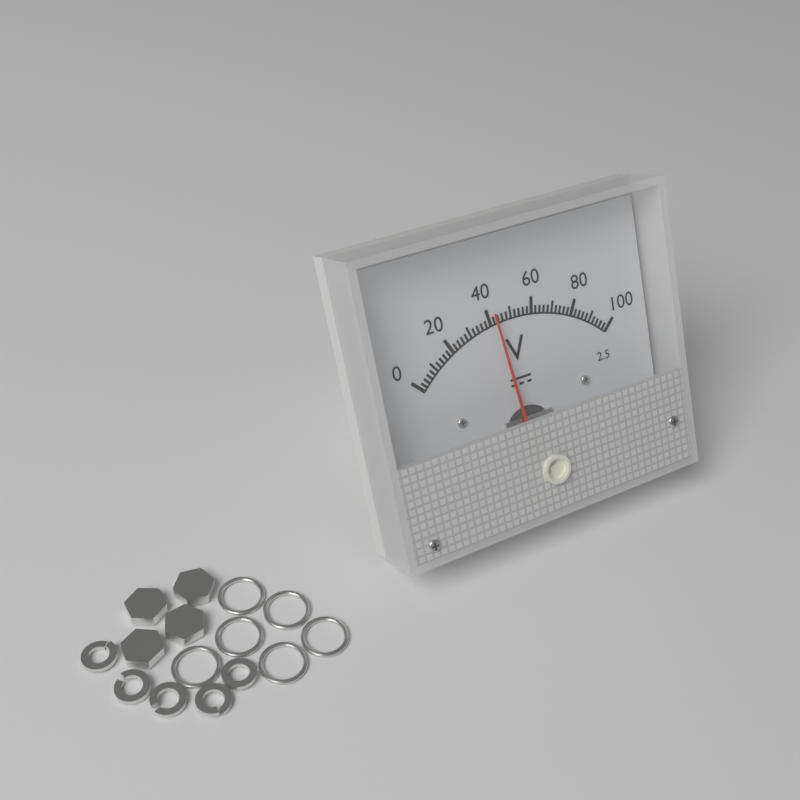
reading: 42 V
